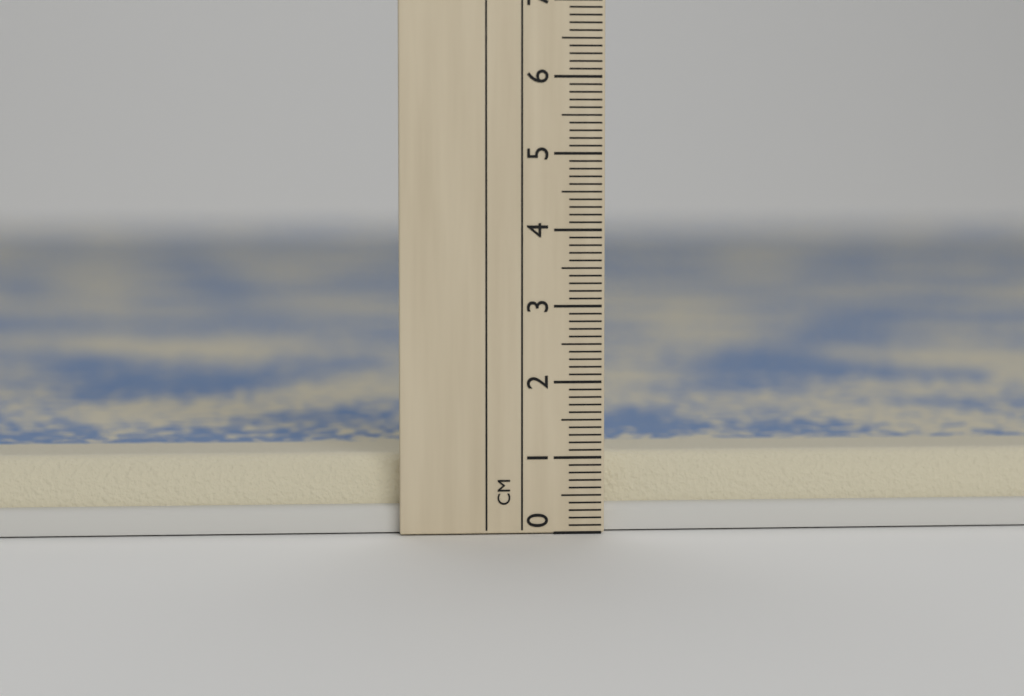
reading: 1.0 cm
